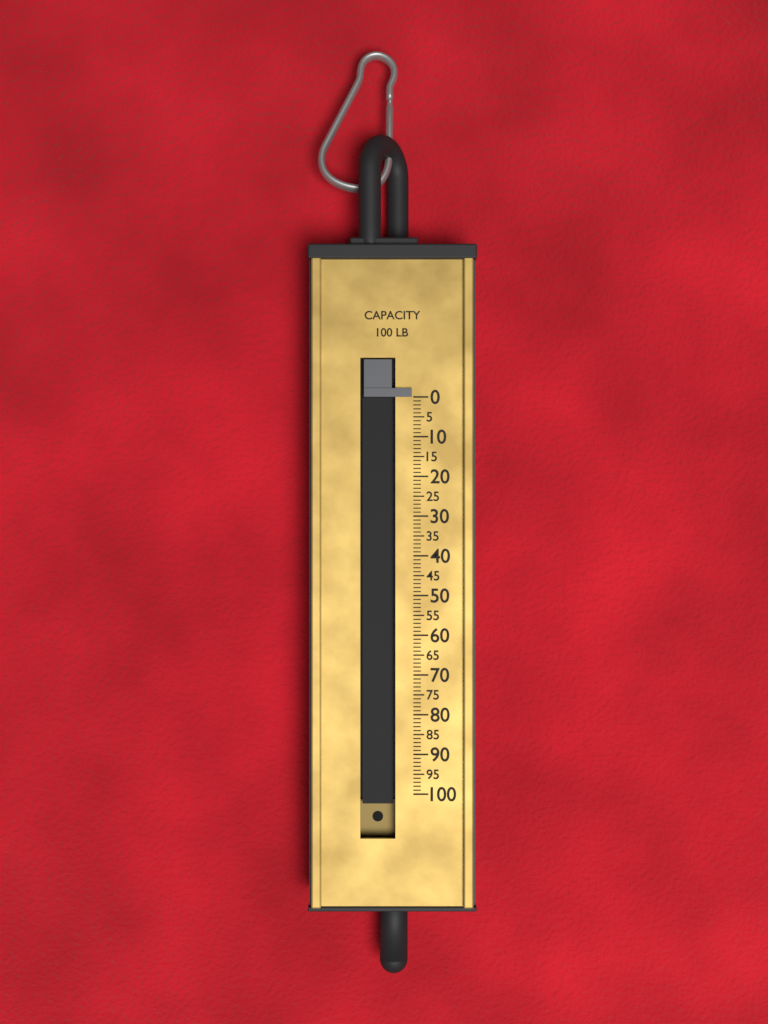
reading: 0 lb
